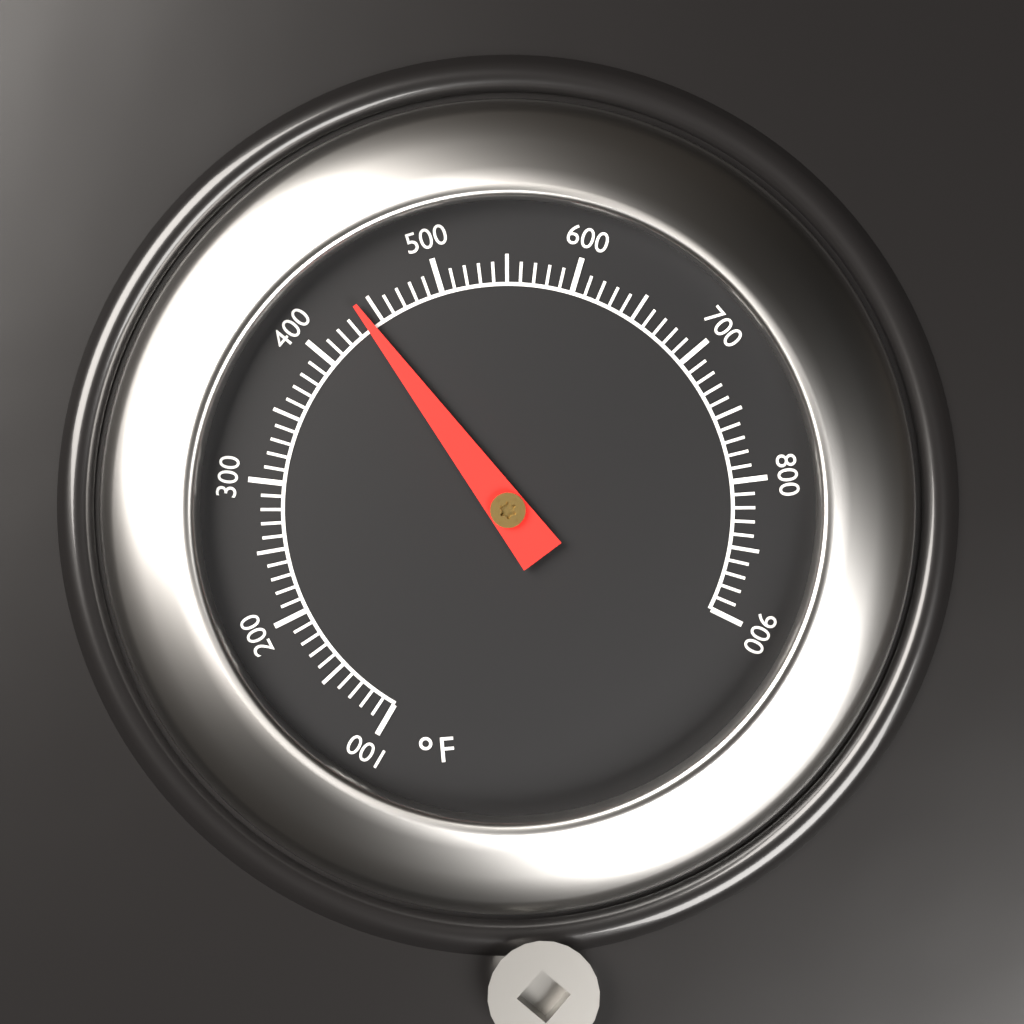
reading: 440 °F
